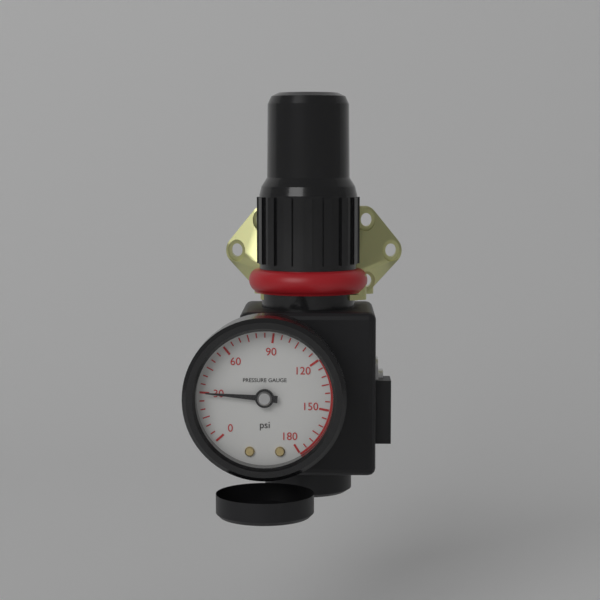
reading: 30 psi
